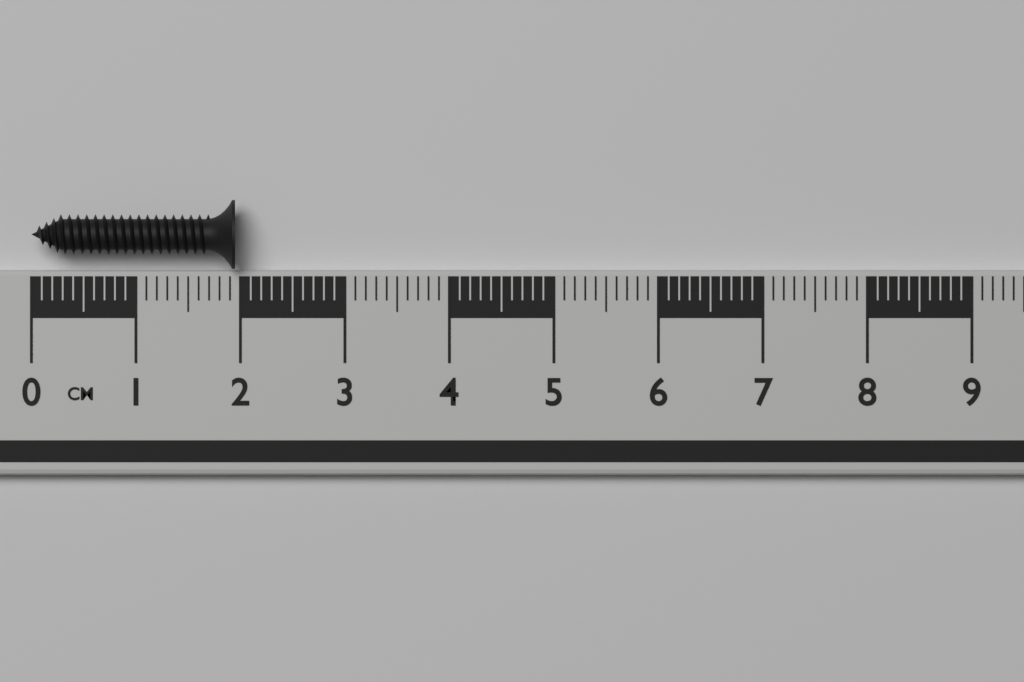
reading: 1.95 cm
